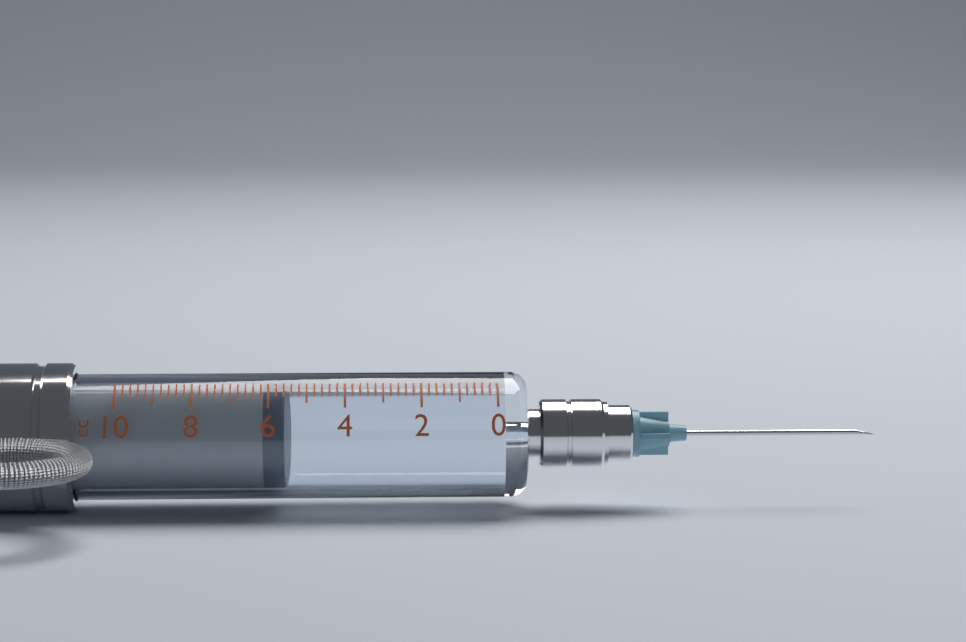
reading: 5.6 cc
